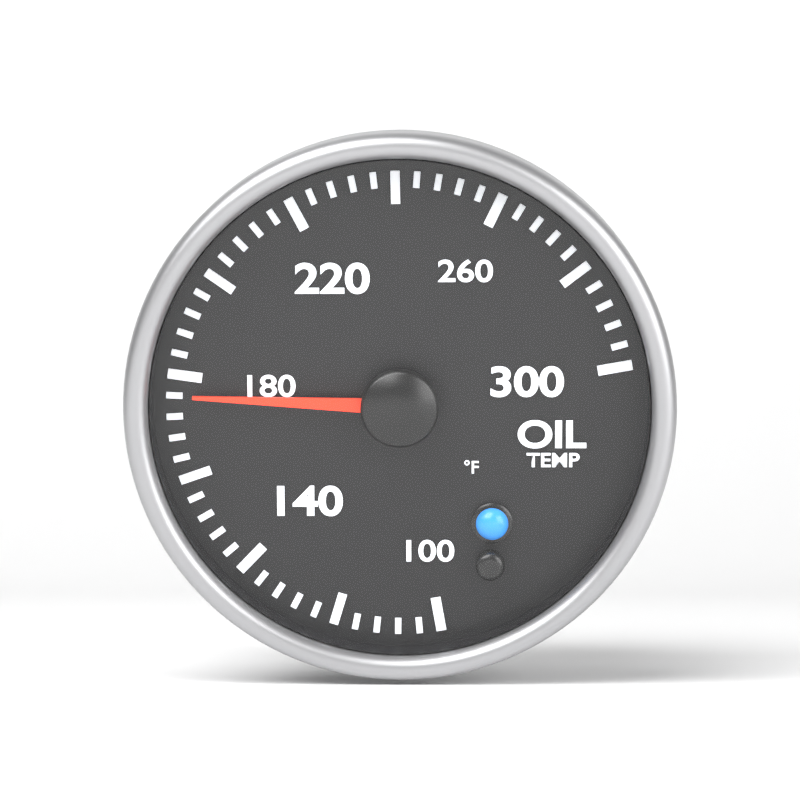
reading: 176 °F
